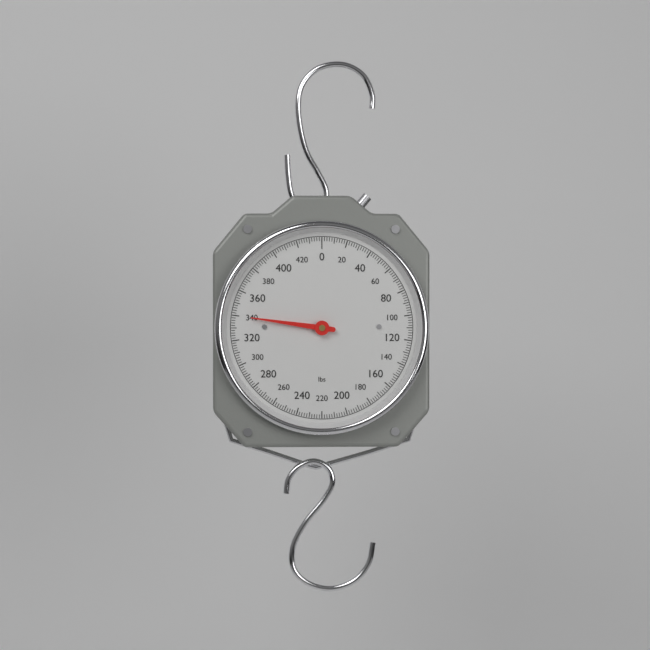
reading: 340 lbs
